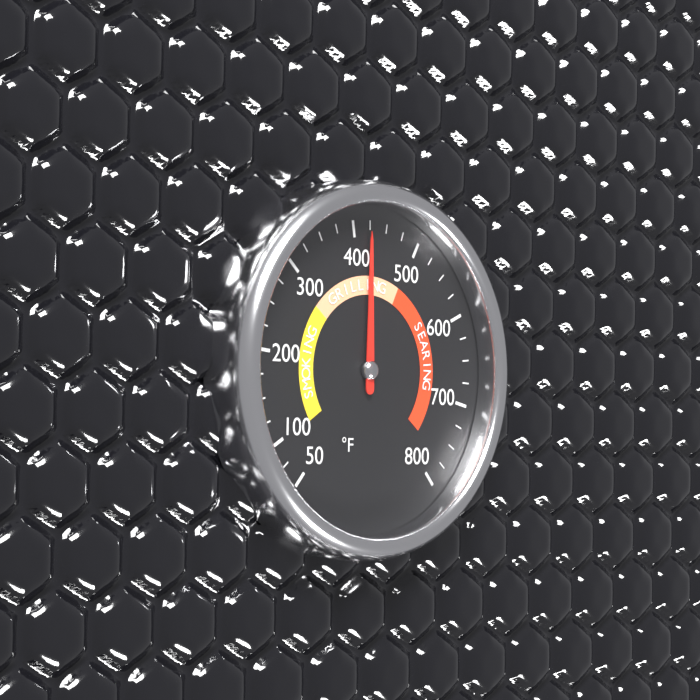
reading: 425 °F
